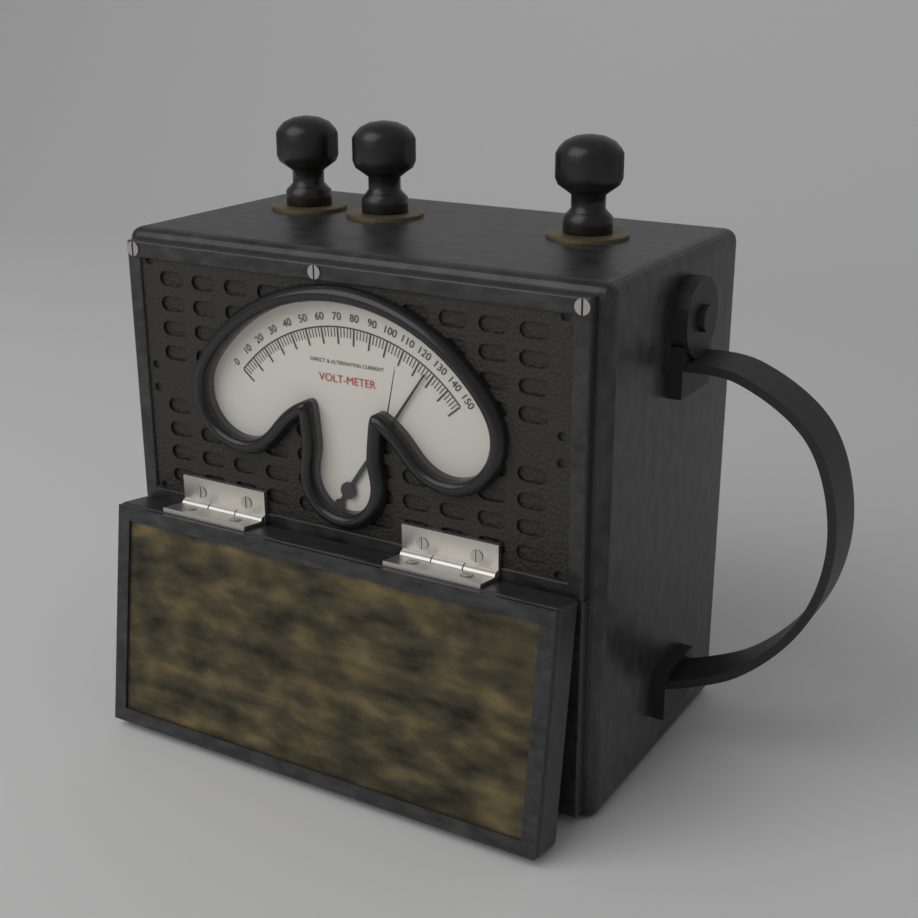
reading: 126 V
